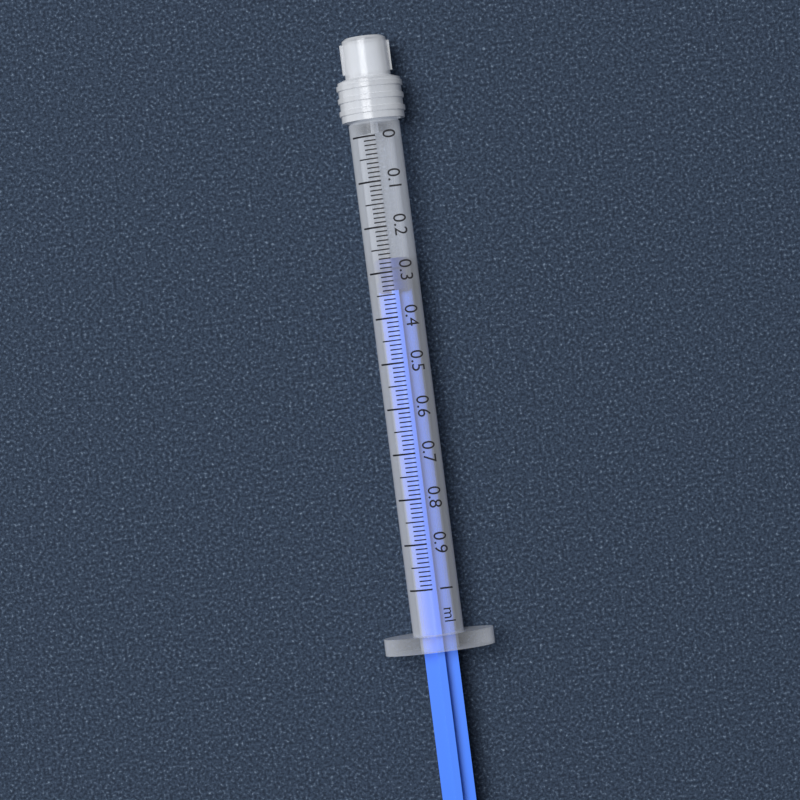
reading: 0.27 ml
